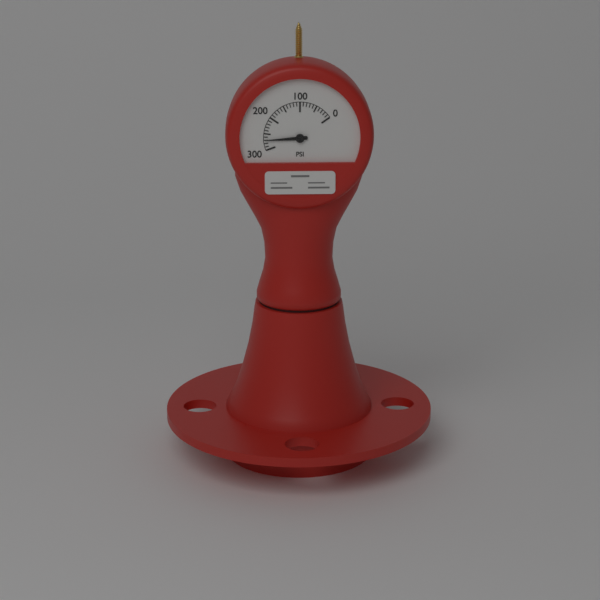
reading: 270 psi
